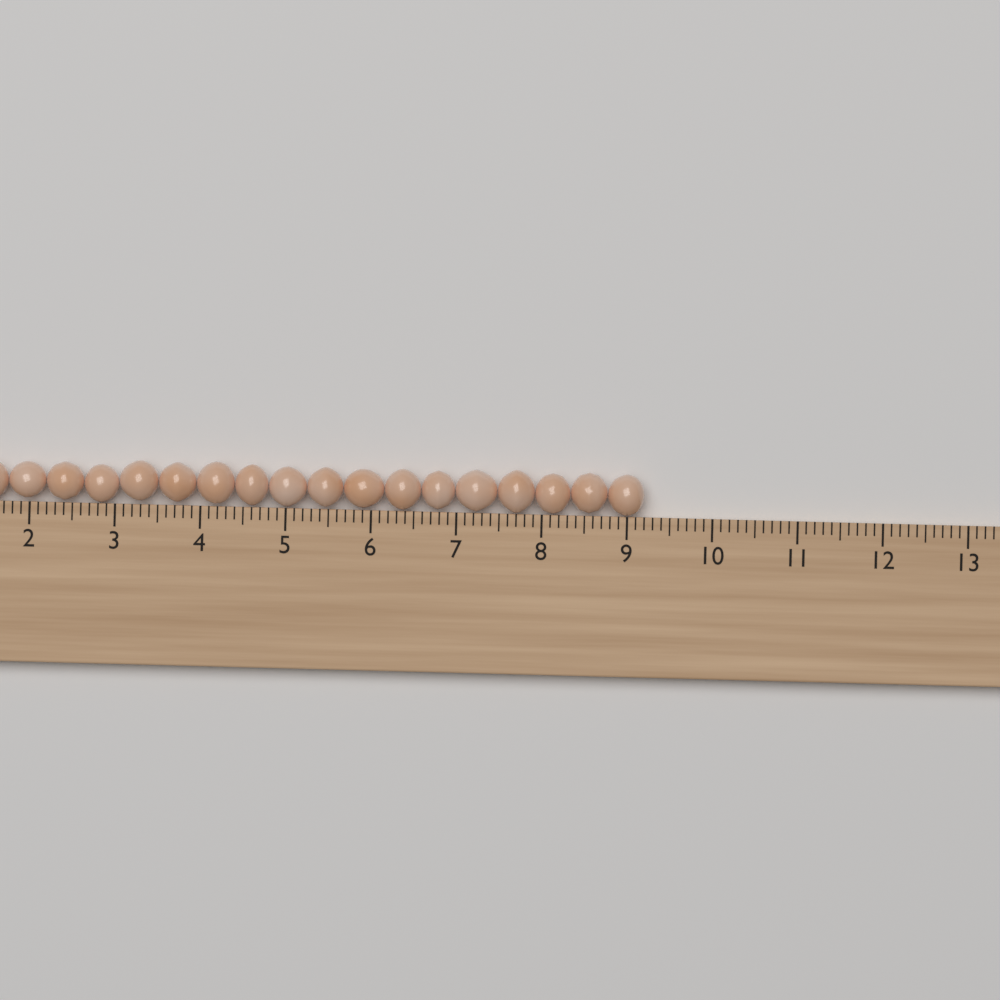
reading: 9.2 cm
